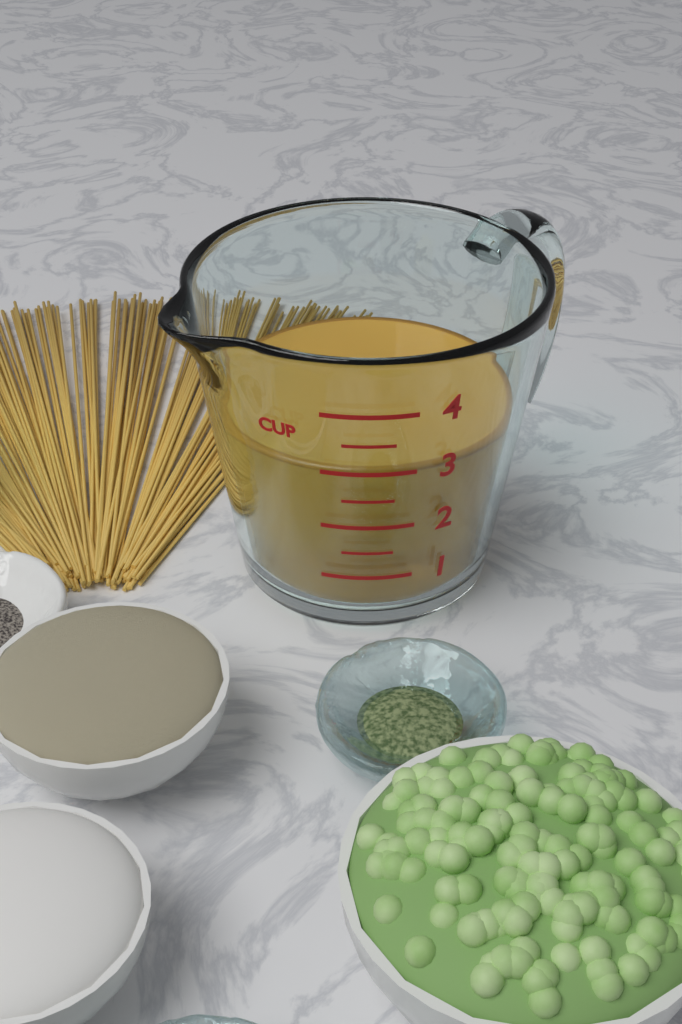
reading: 3.0 cup
